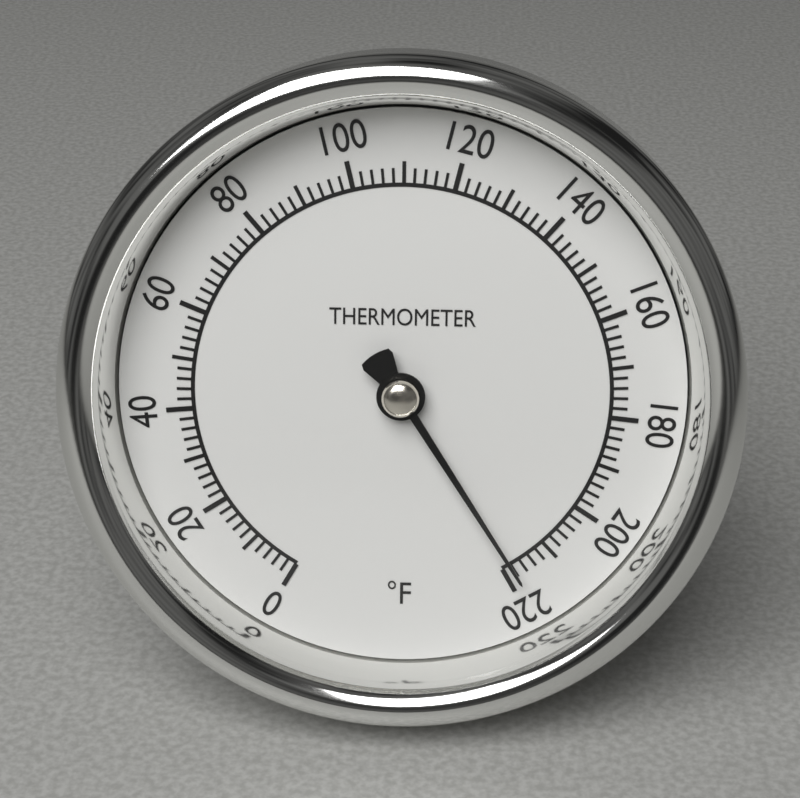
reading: 218 °F
